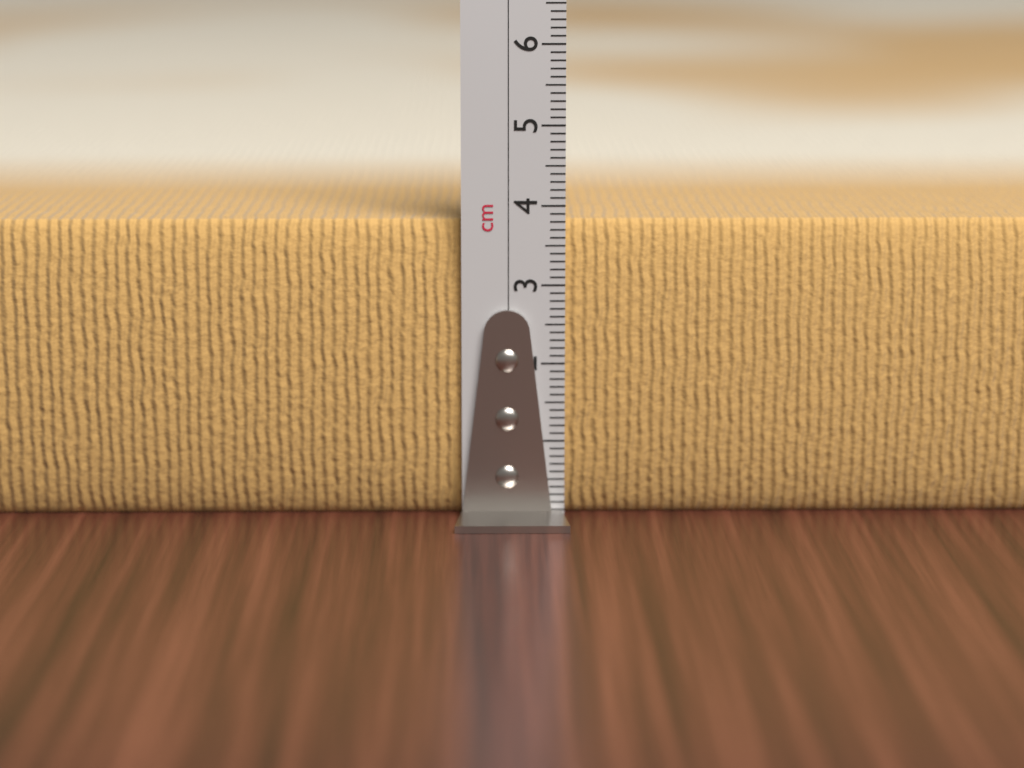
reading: 3.8 cm
